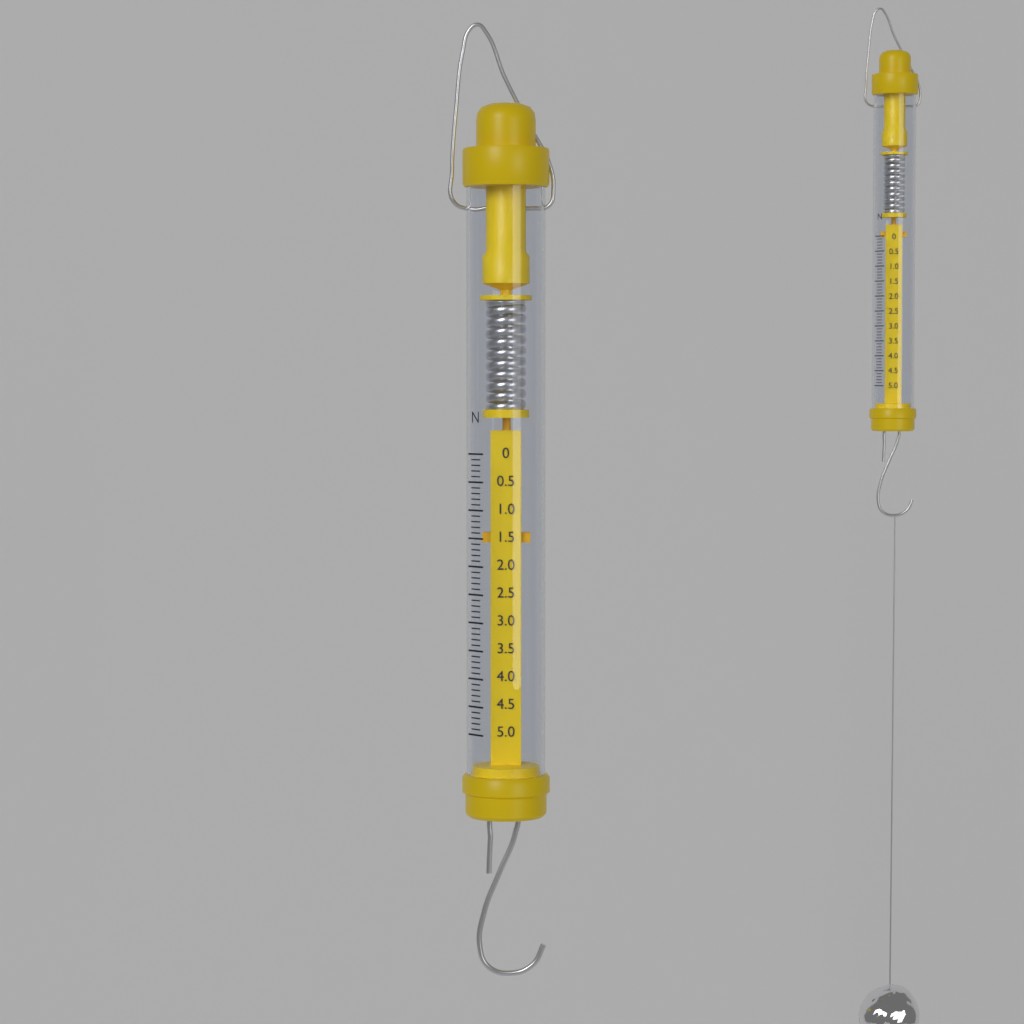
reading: 1.6 N
